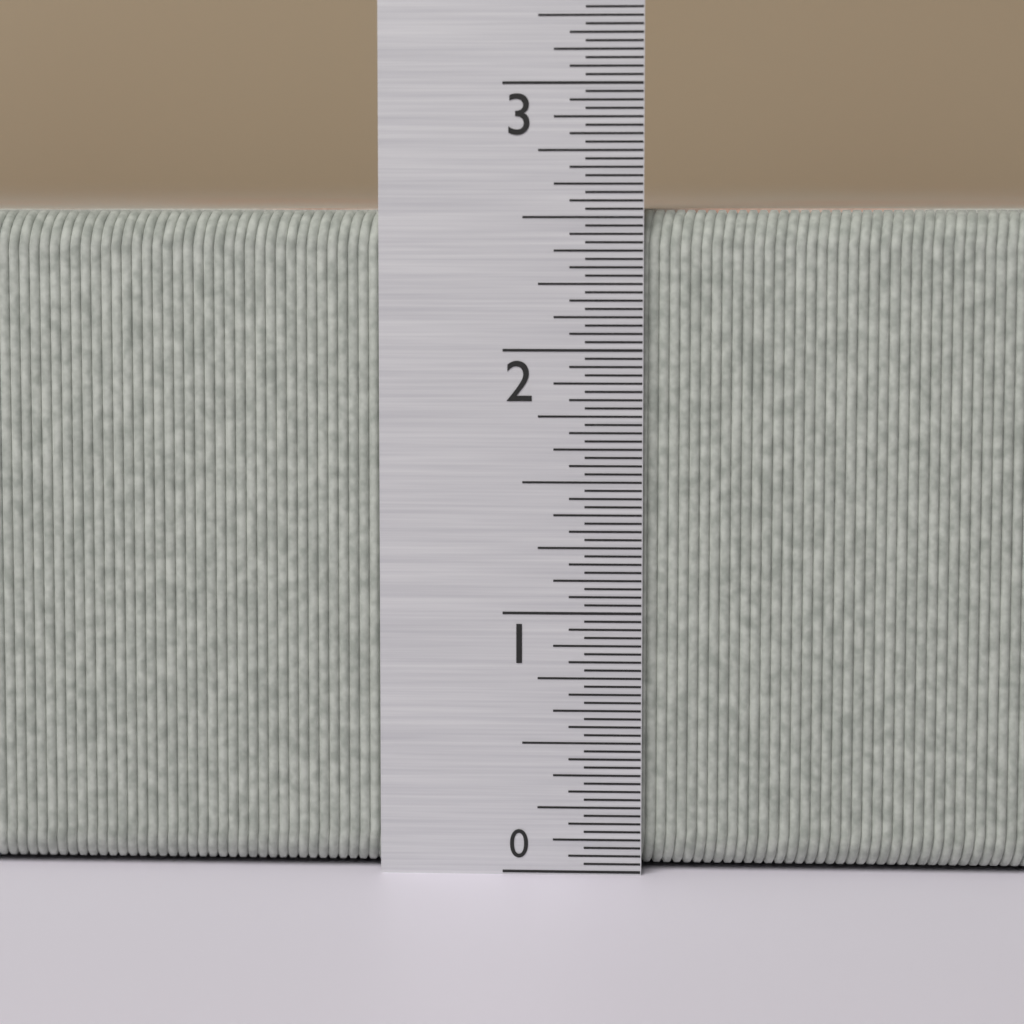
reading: 2.53125 in
